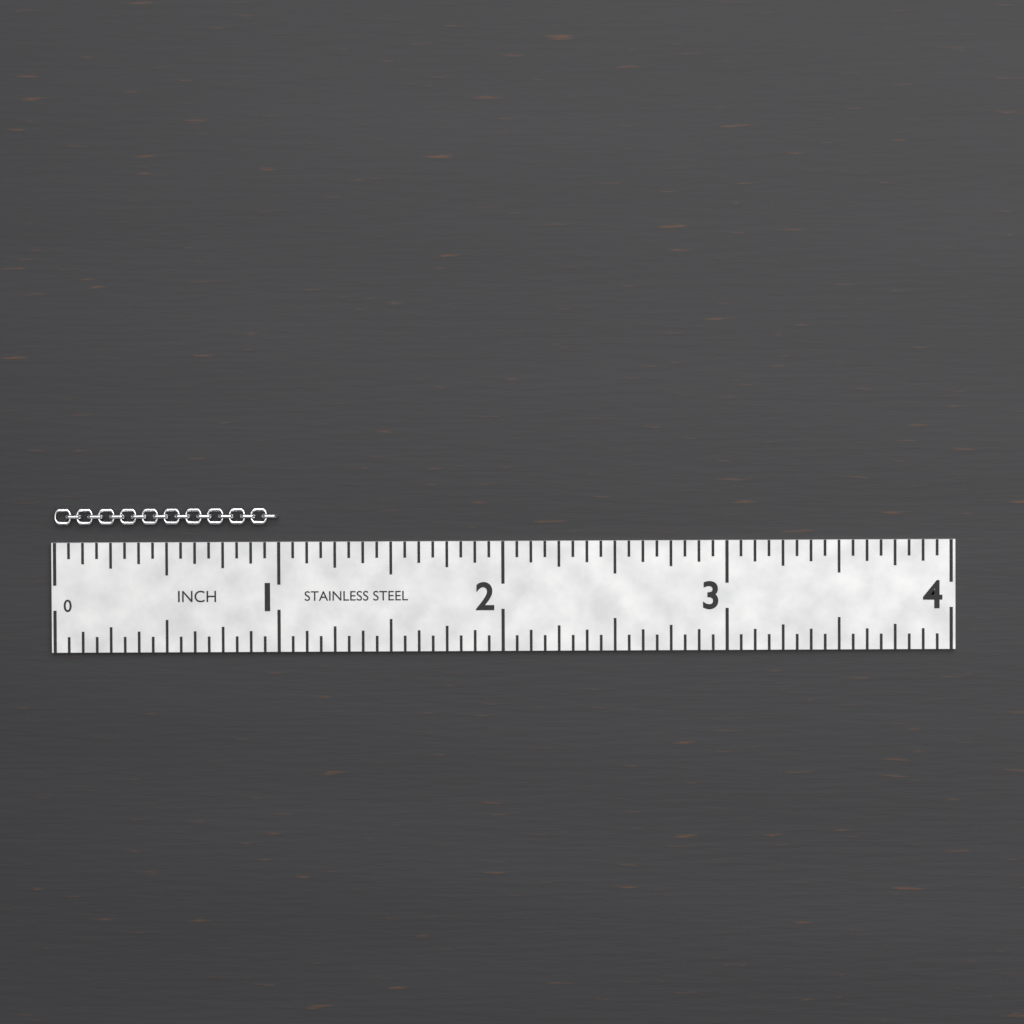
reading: 1.0000 in
